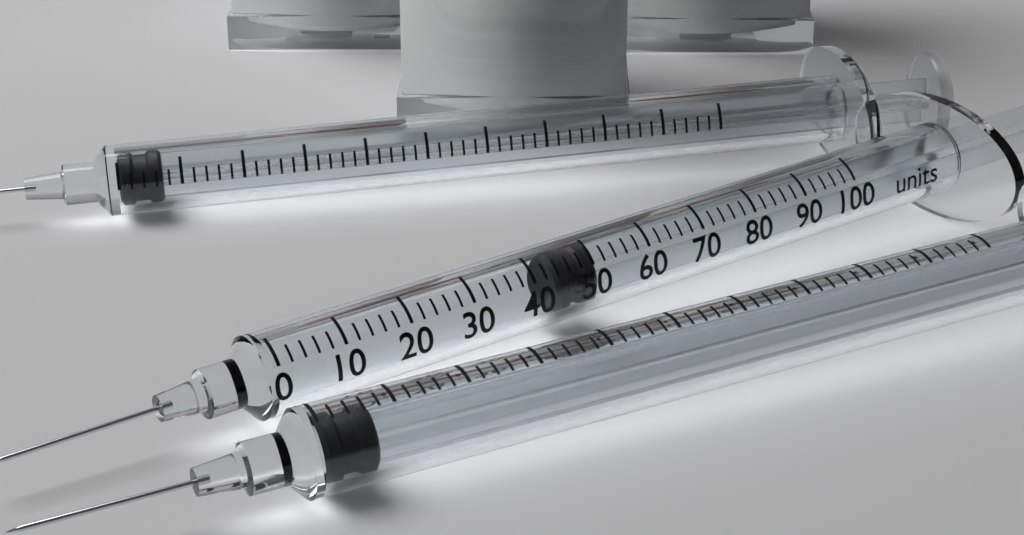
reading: 44 units
